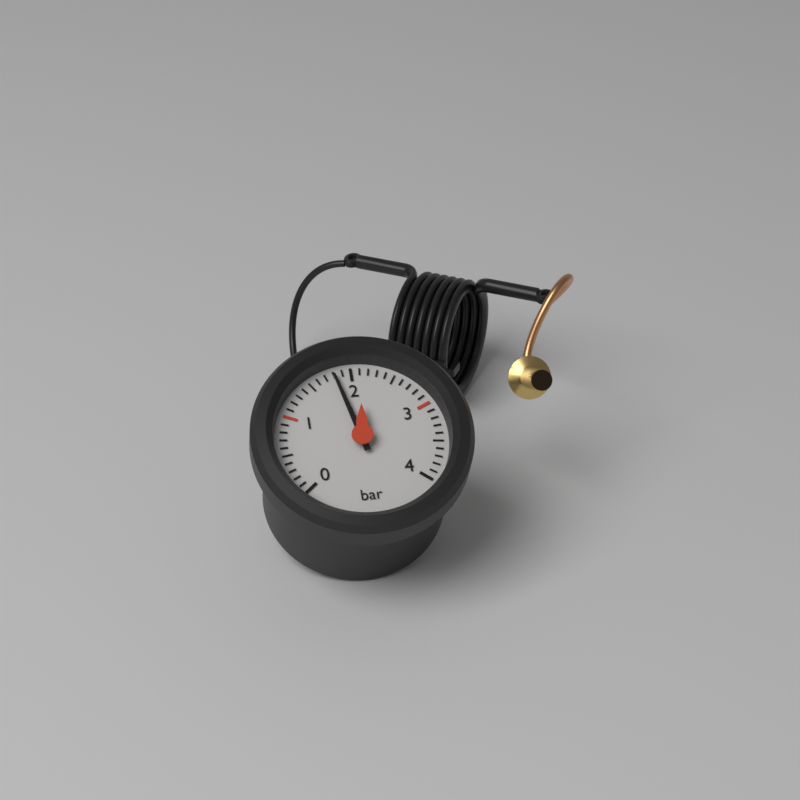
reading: 1.8 bar
